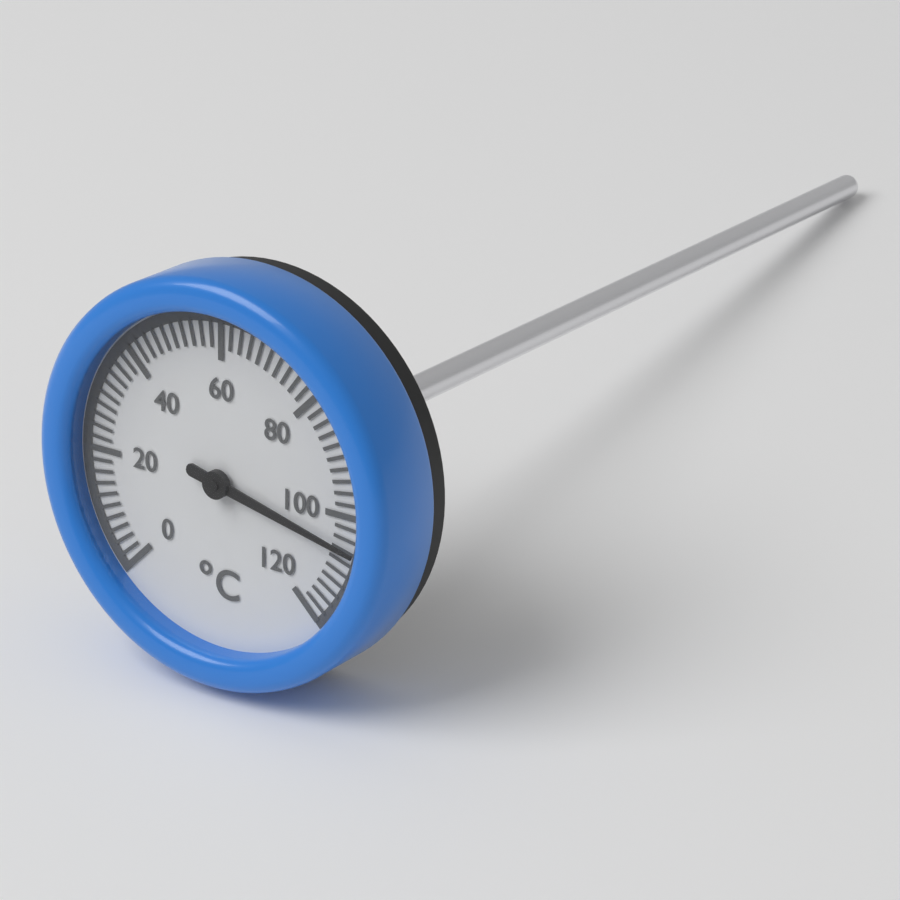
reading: 106 °C
